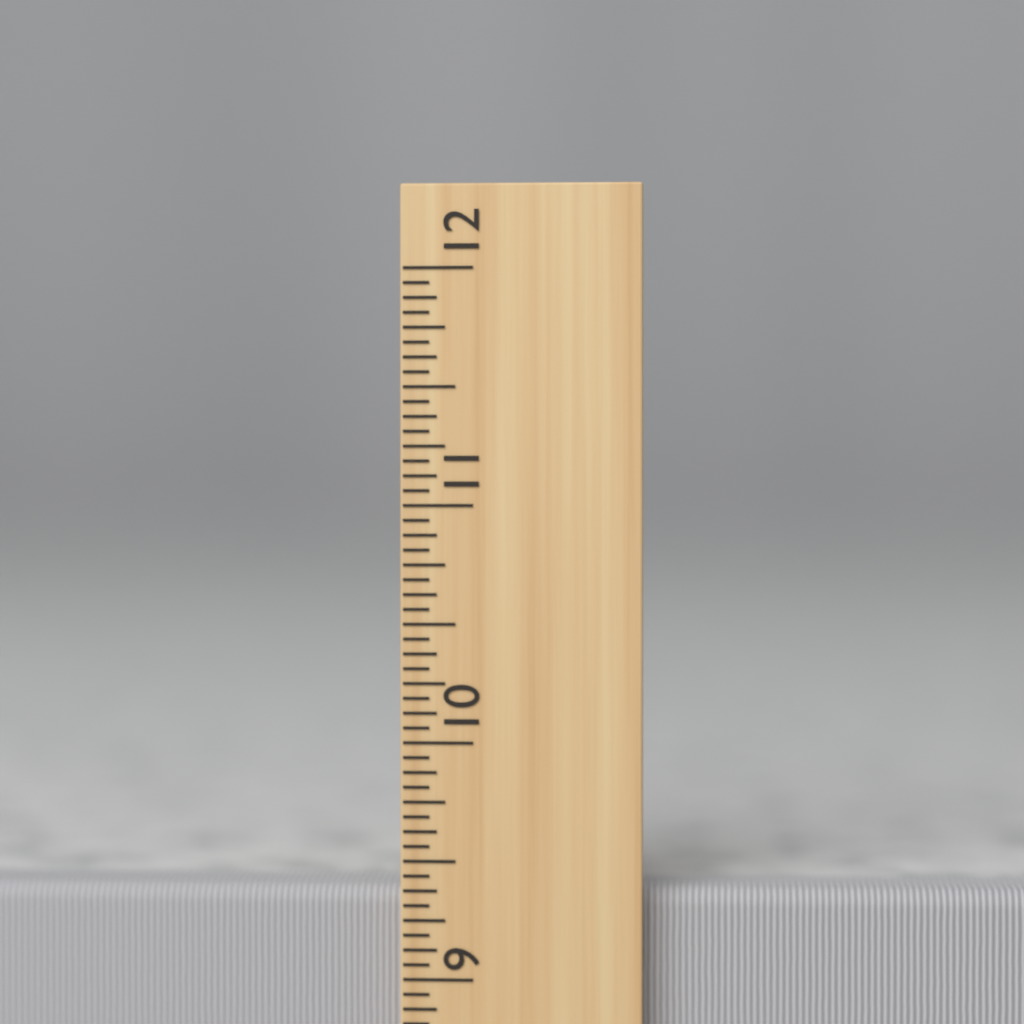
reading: 9.3750 inch
